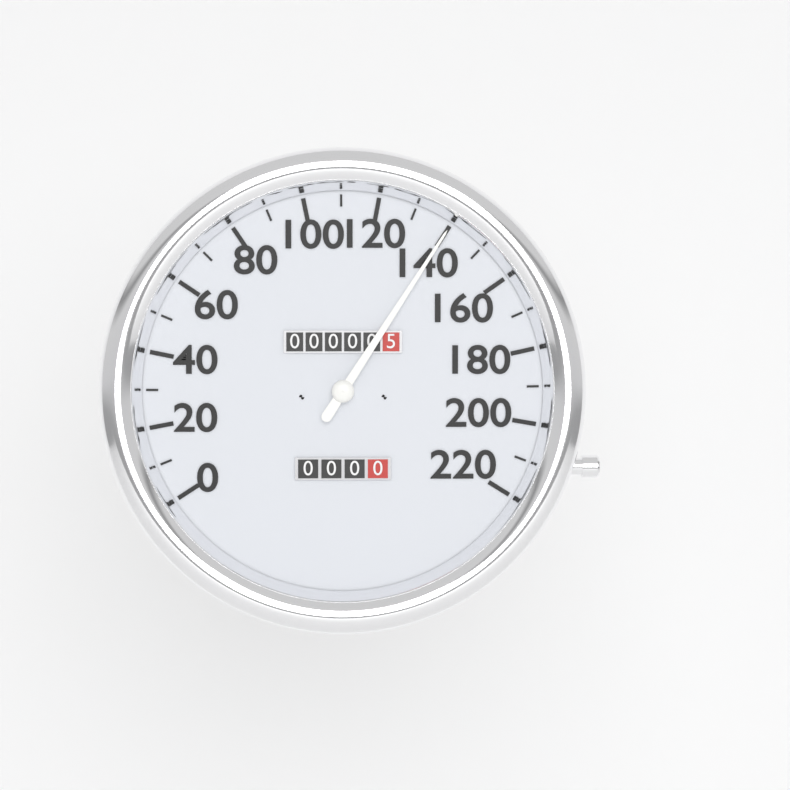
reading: 140 (no unit)
